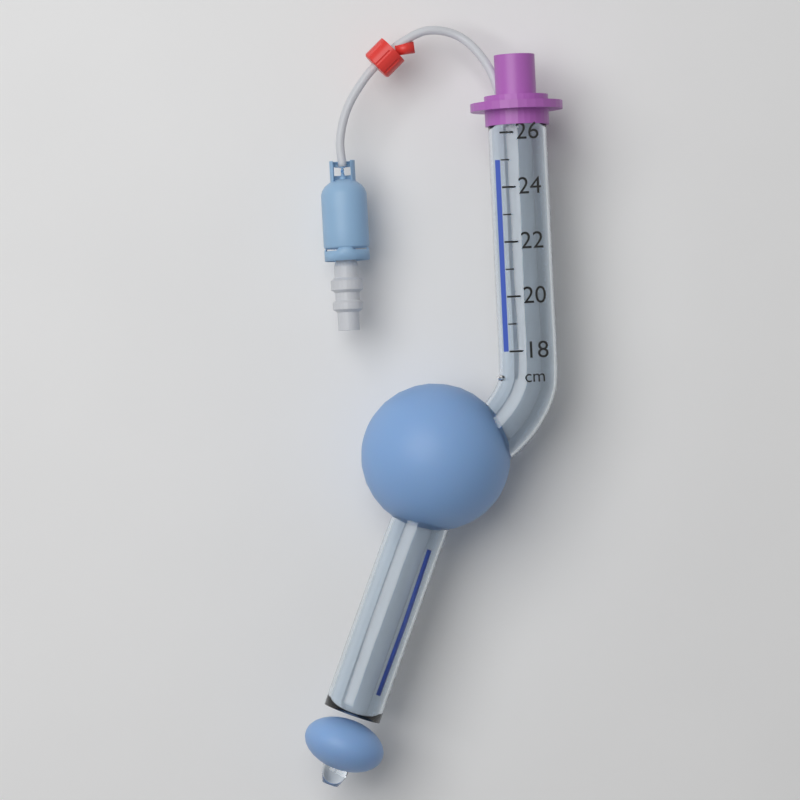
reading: 25 cm
